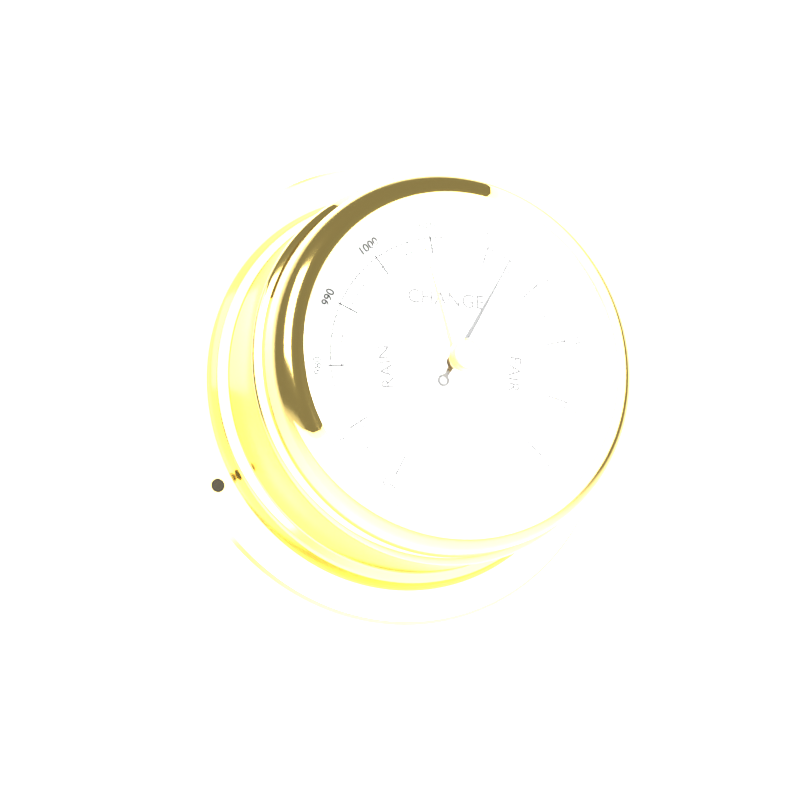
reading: 1024 mbar
